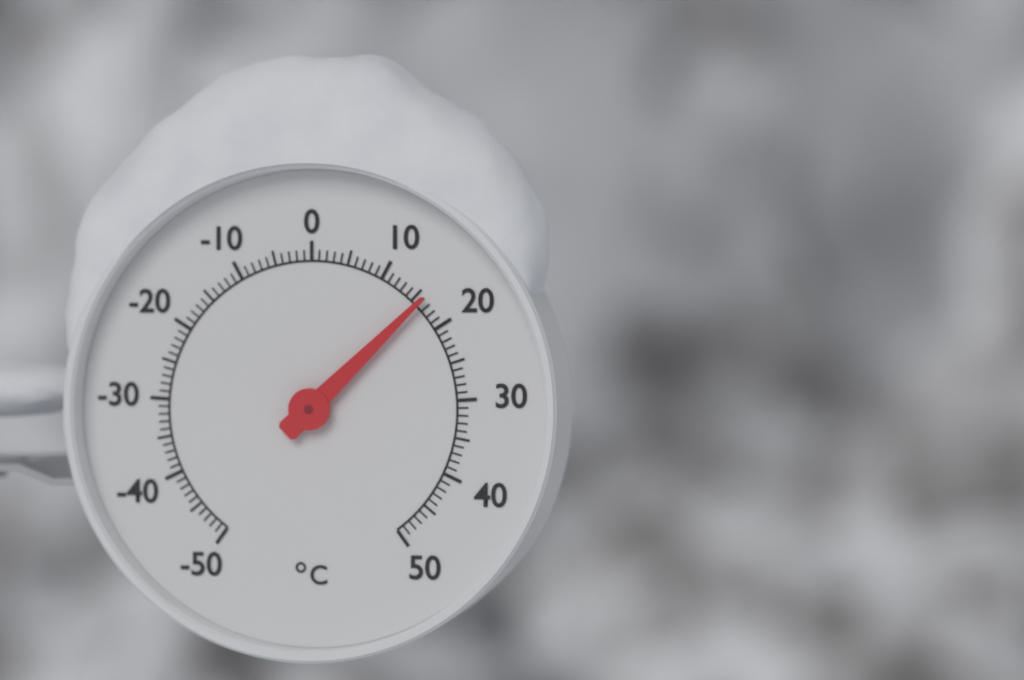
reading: 16 °C
